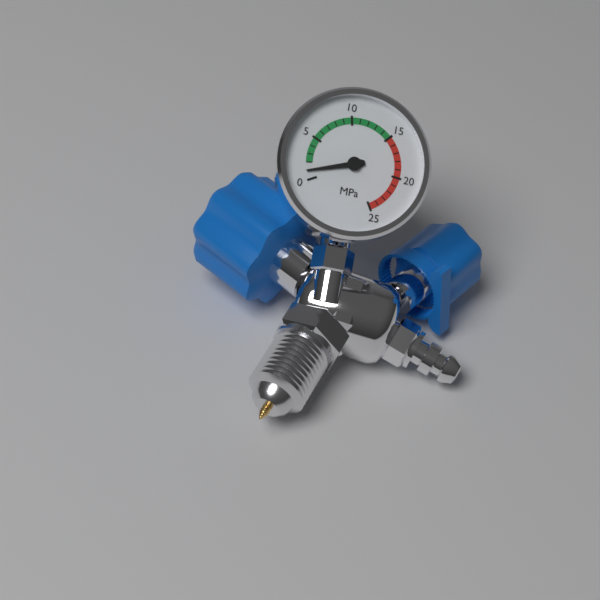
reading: 1 MPa
